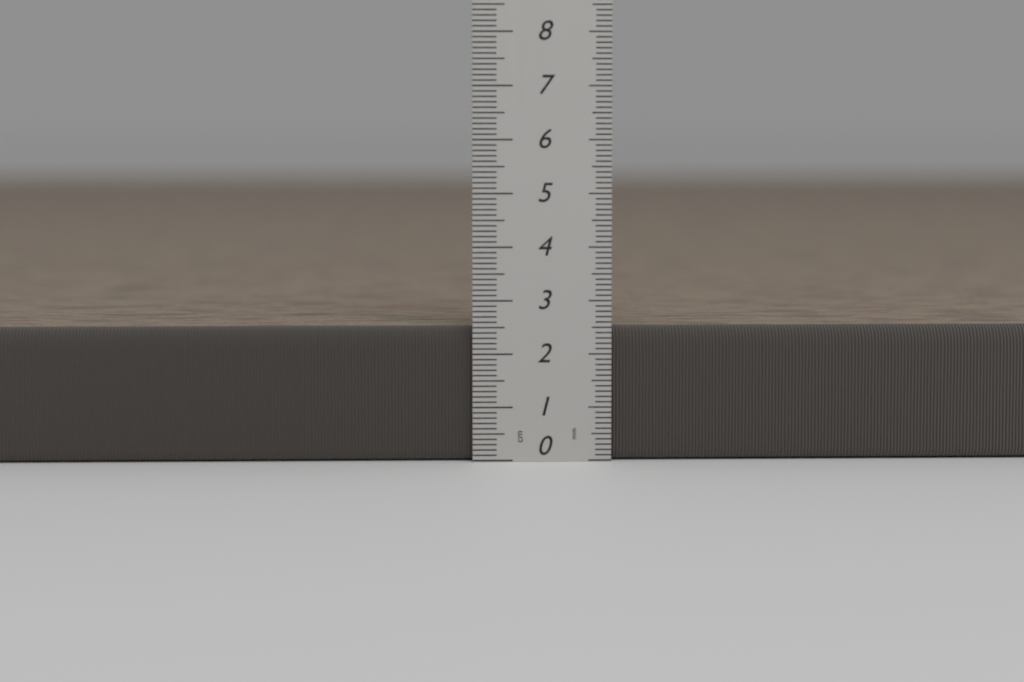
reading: 2.5 cm
